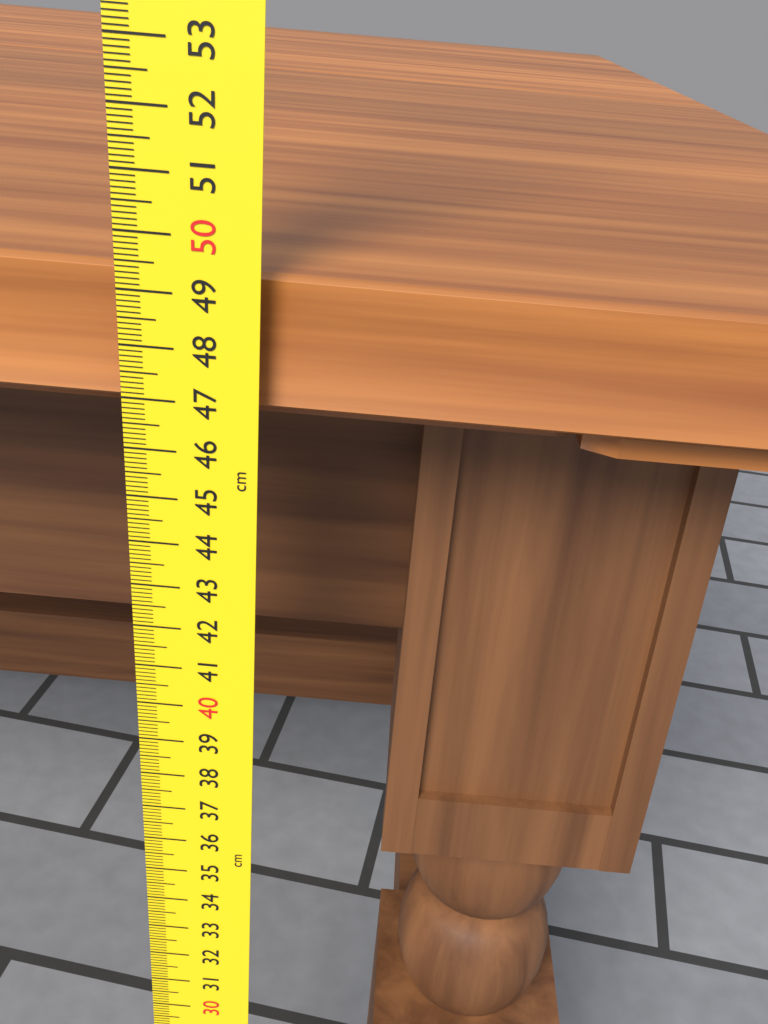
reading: 49.3 cm
